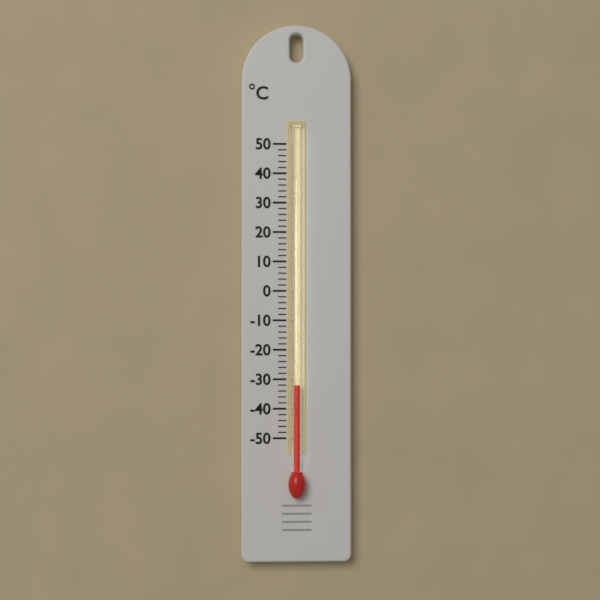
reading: -32 °C
